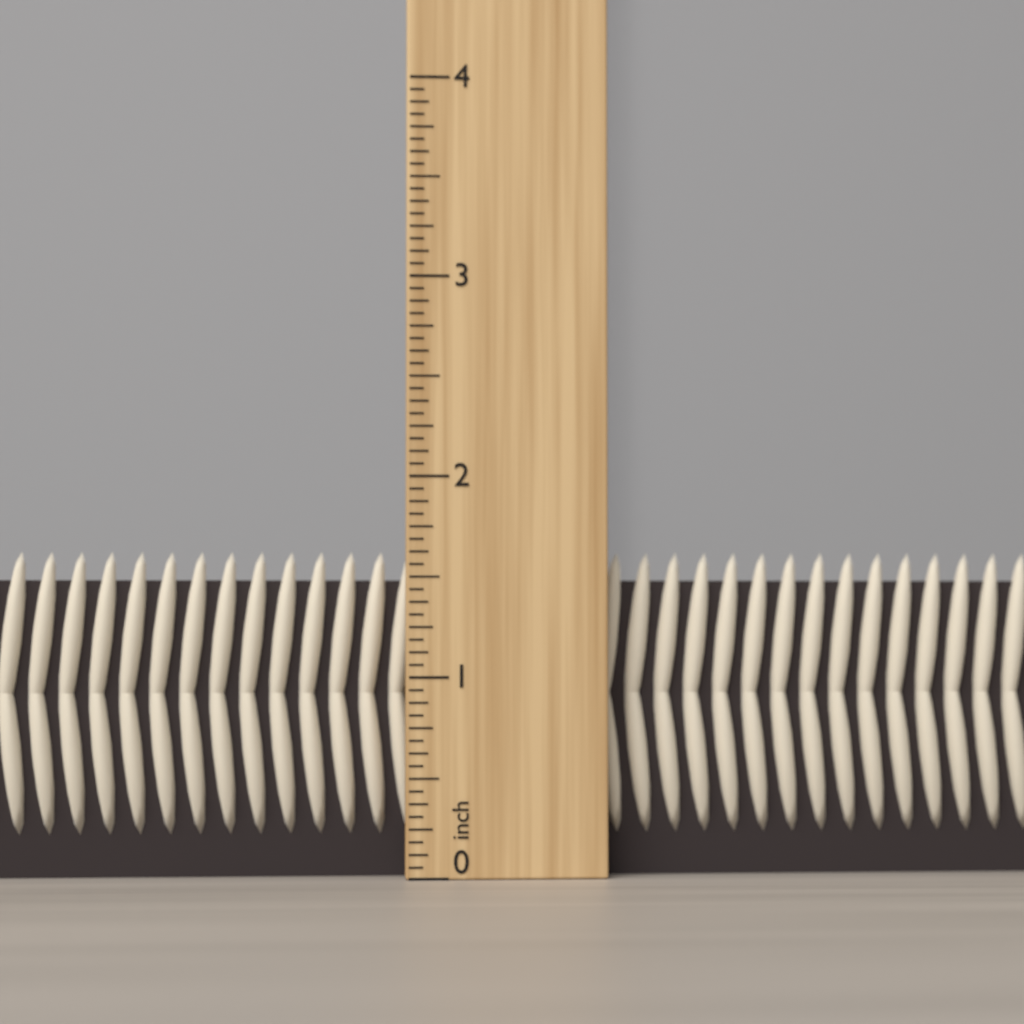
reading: 1.6250 inch
